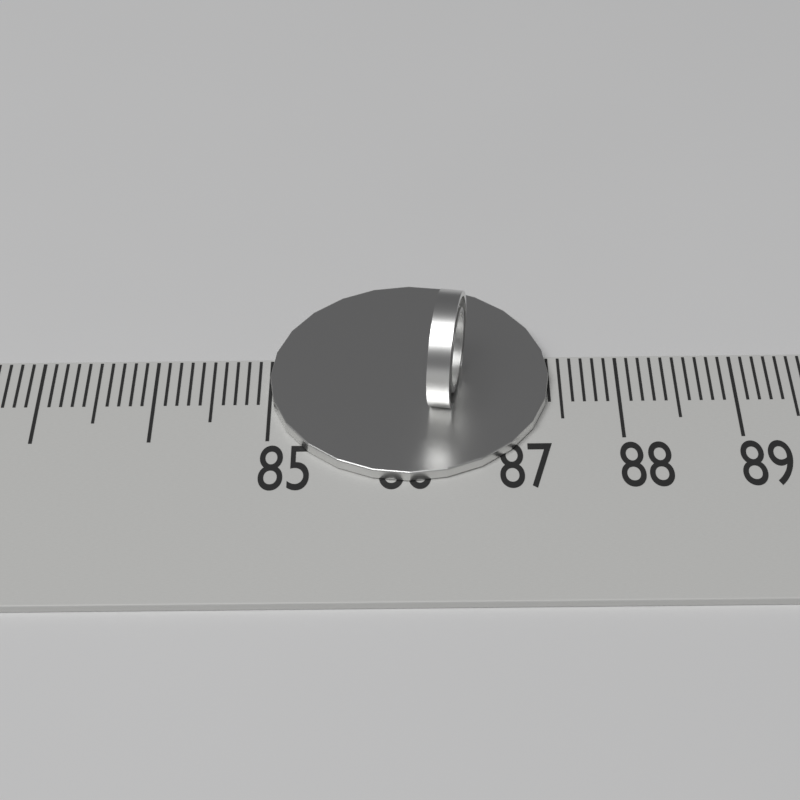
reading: 87.4 (no unit)
